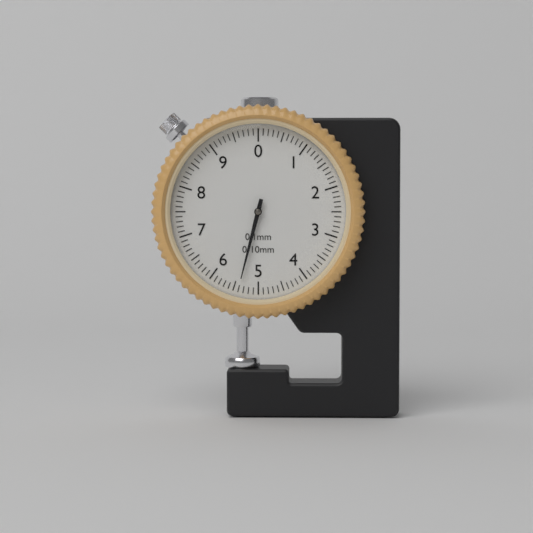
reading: 5.4 mm
